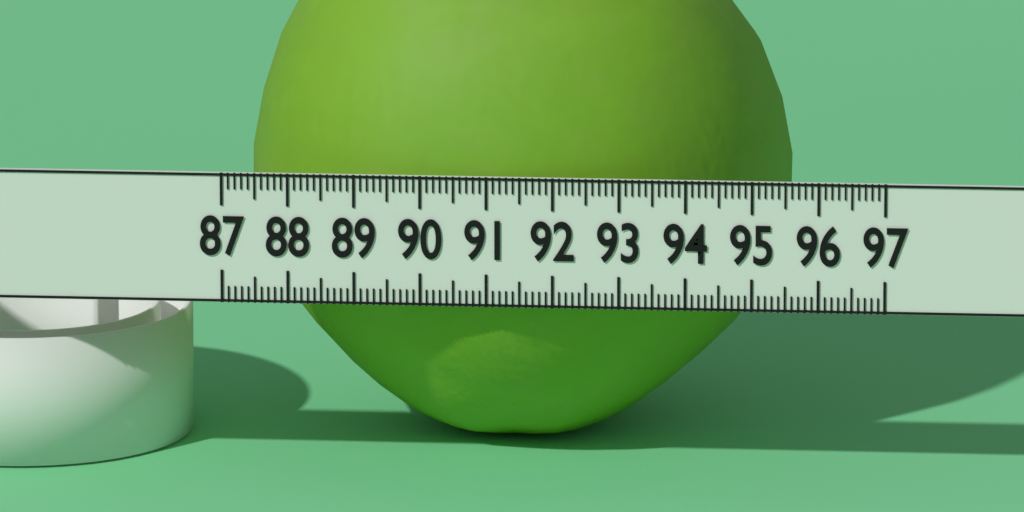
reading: 95.4 (no unit)
